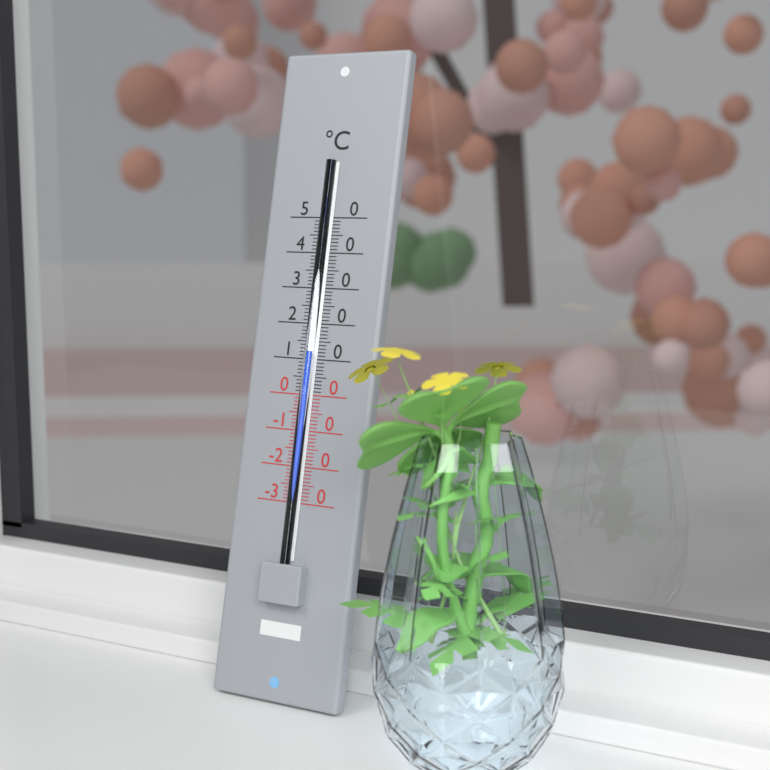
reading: 12 °C
